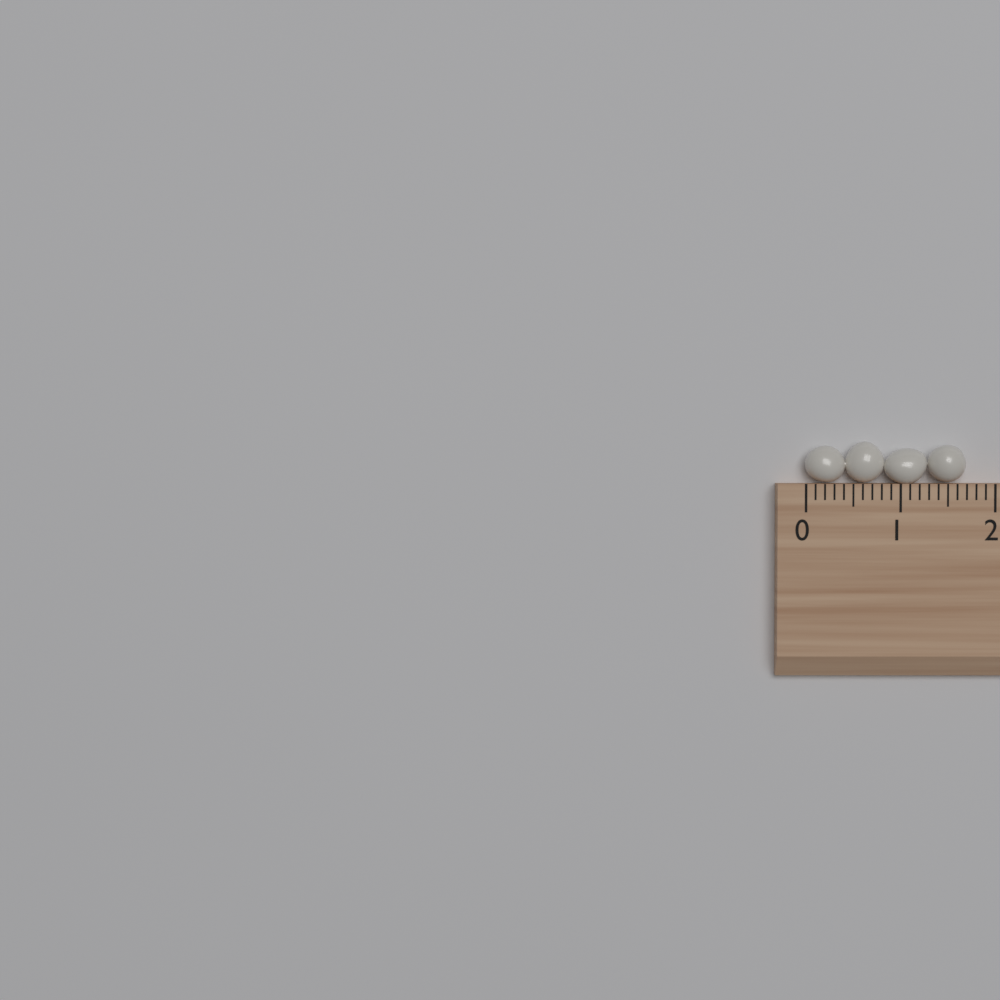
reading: 1.7 (no unit)
